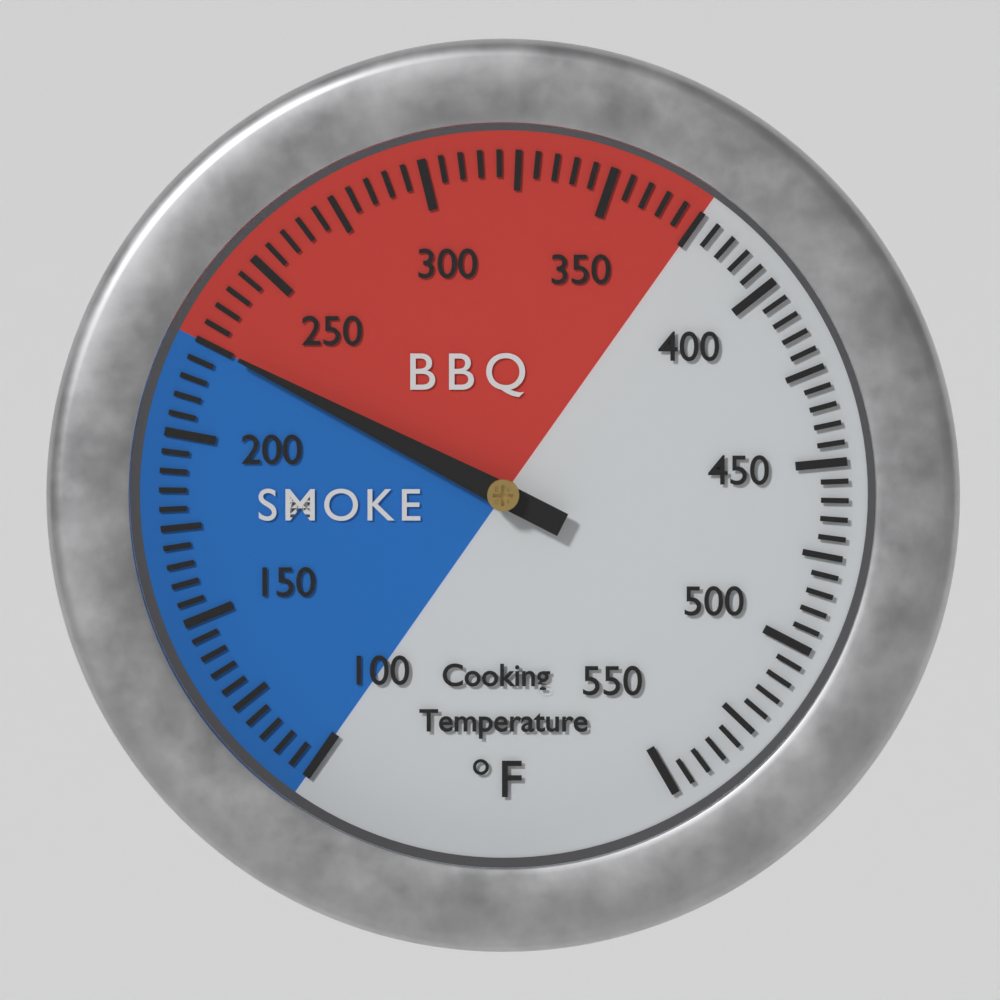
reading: 225 °F
